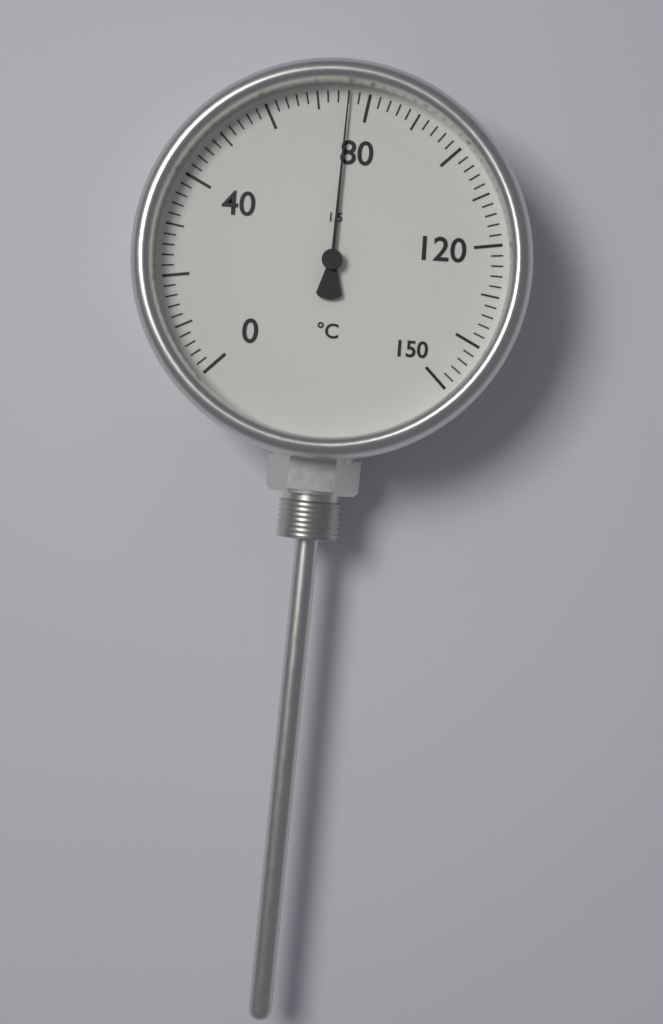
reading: 76 °C
